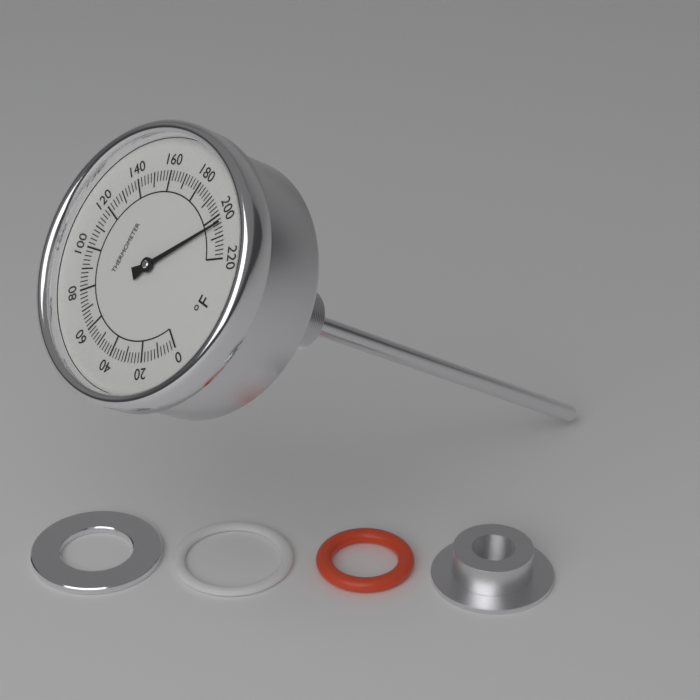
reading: 204 °F
